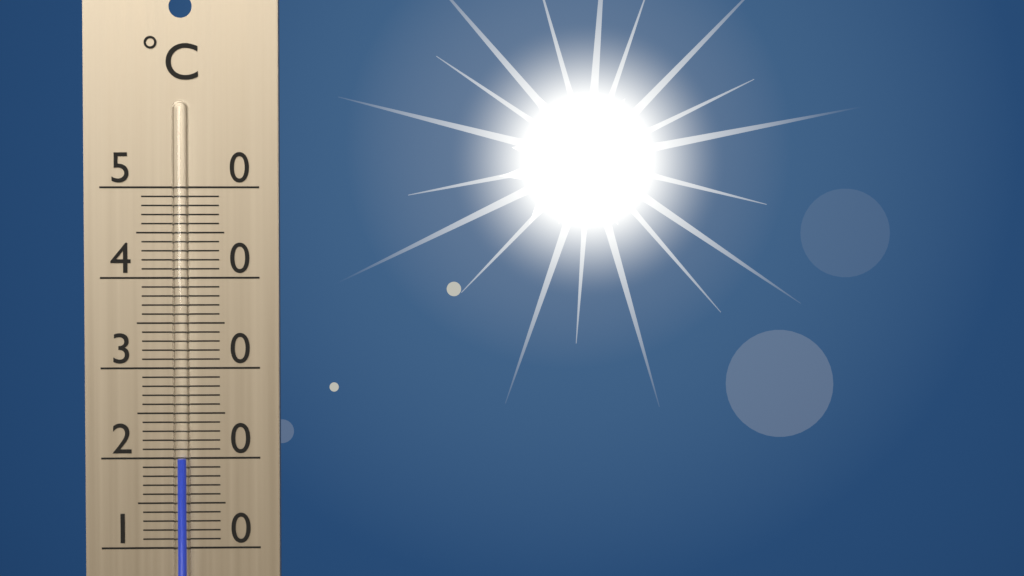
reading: 20 °C
